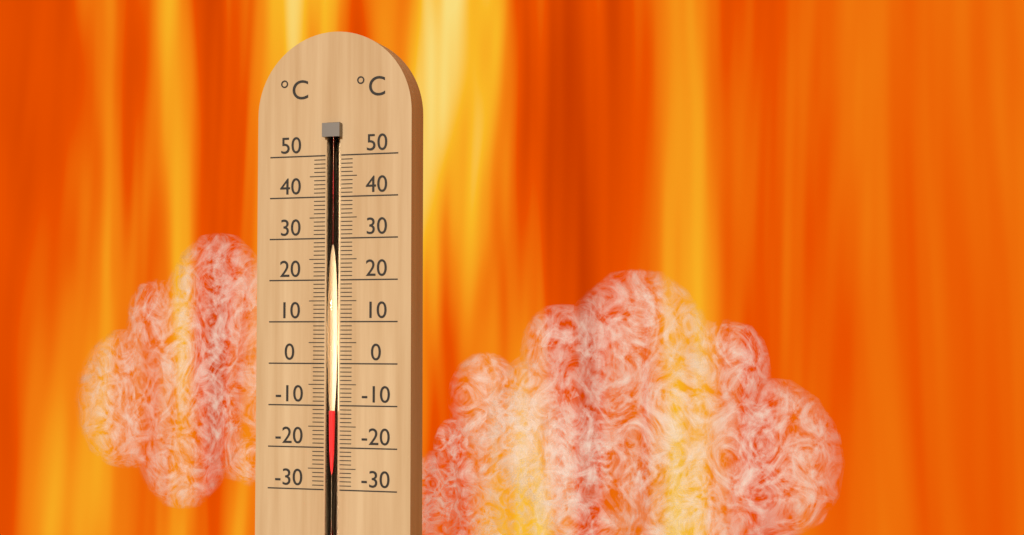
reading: -11 °C
